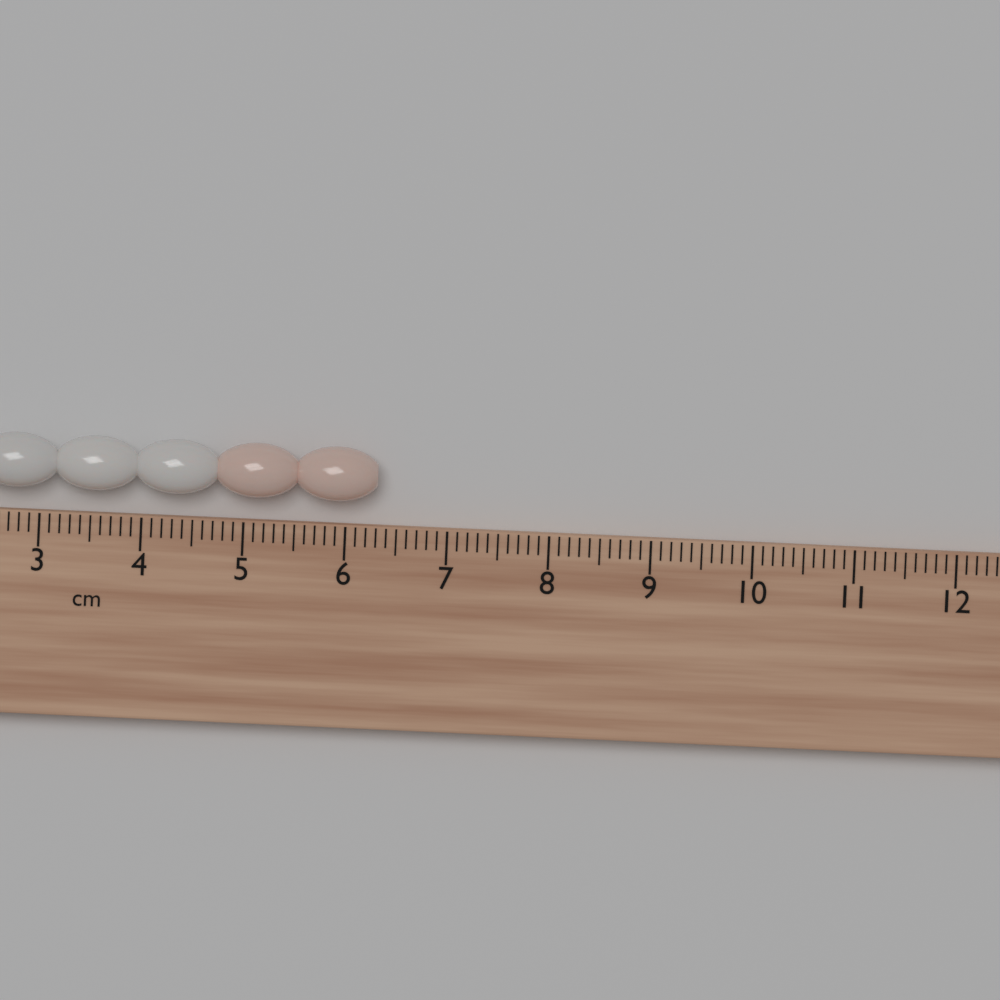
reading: 6.3 cm
